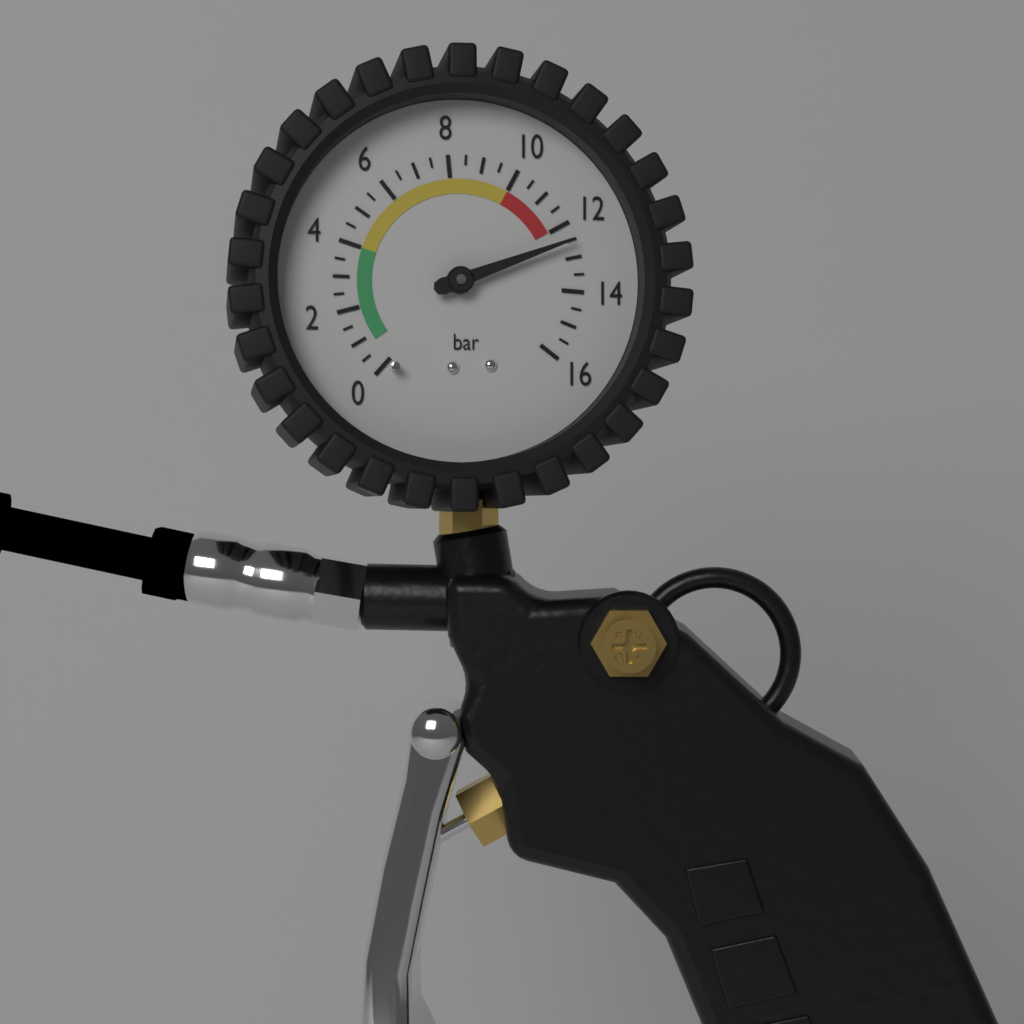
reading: 12.5 bar
